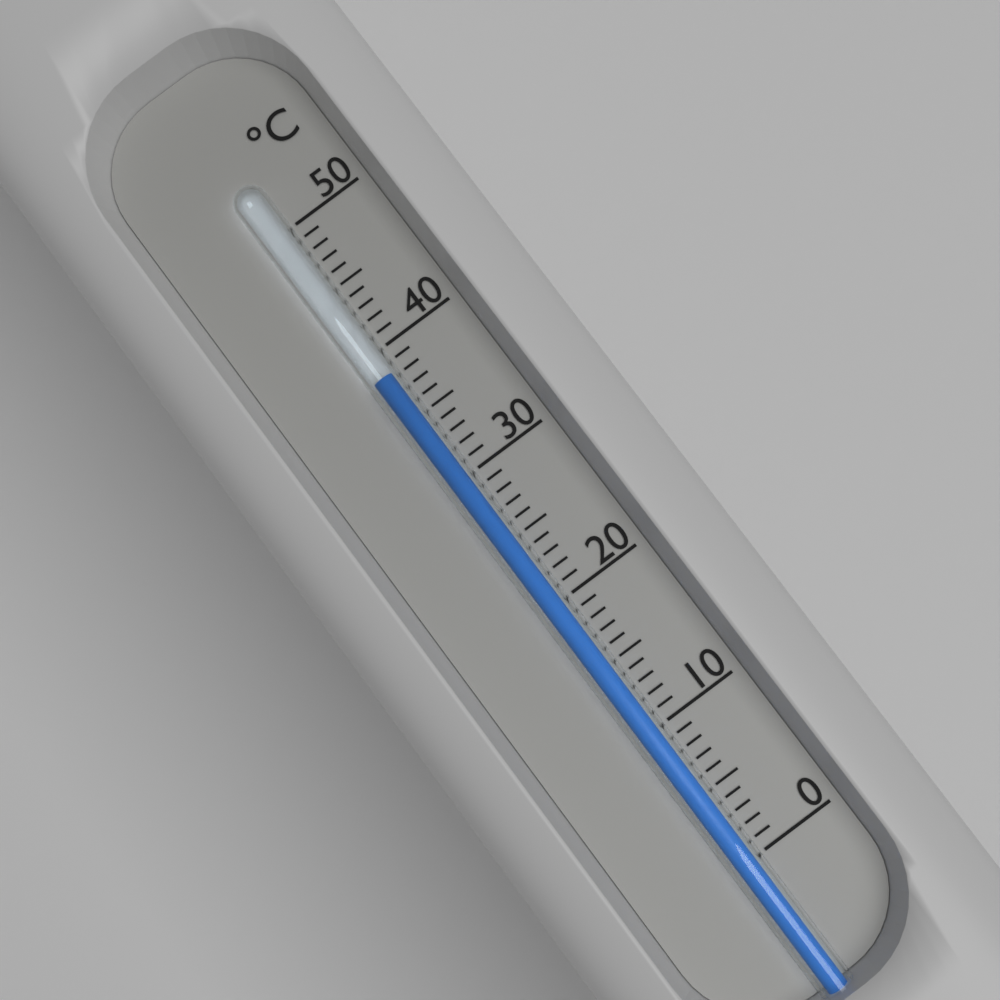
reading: 38 °C
